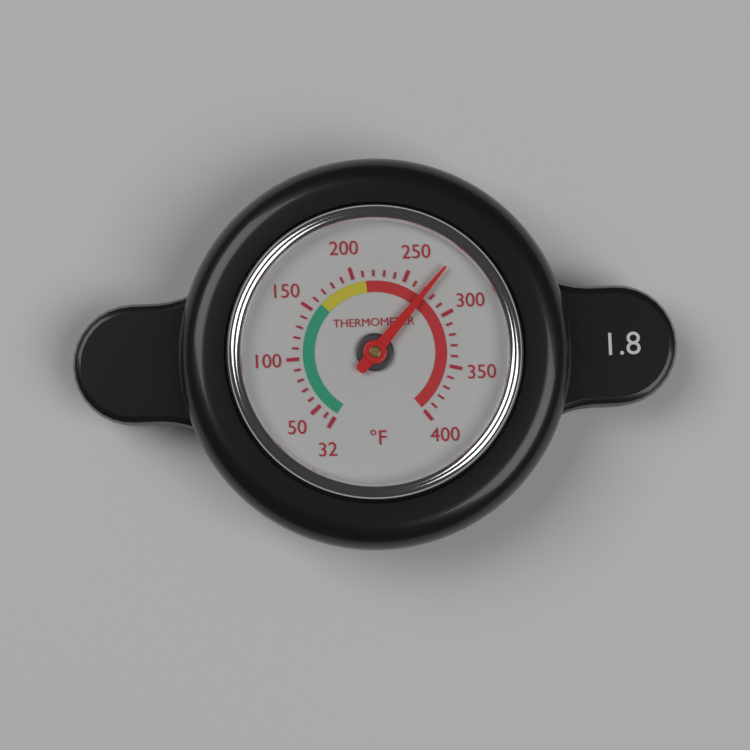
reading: 272 °F
